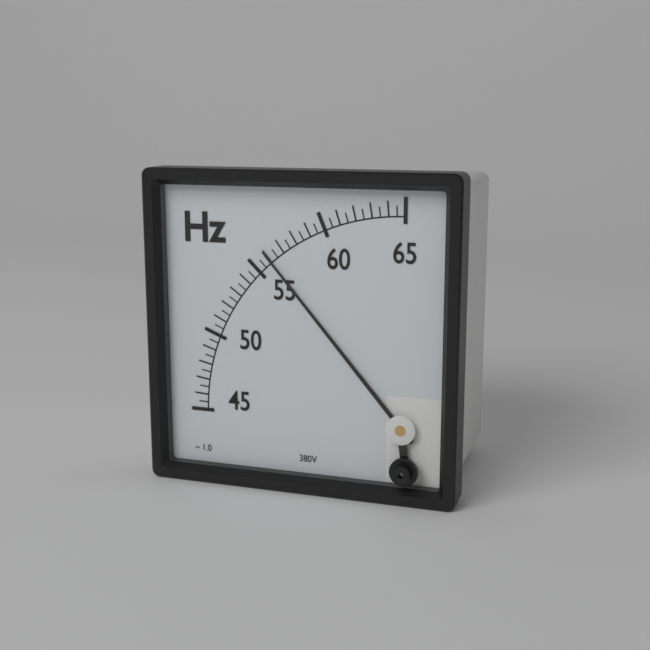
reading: 56.0 Hz
